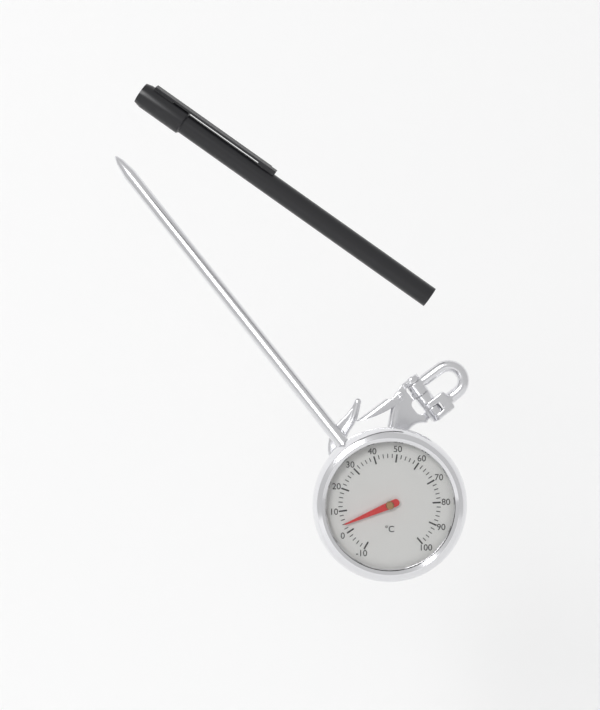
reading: 4 °C
